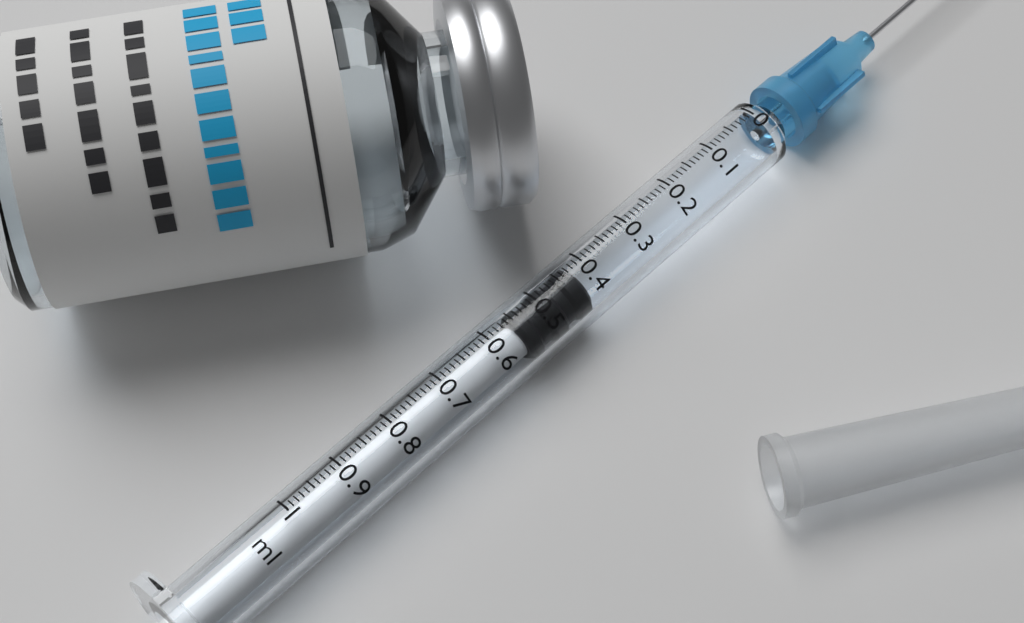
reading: 0.42 ml
